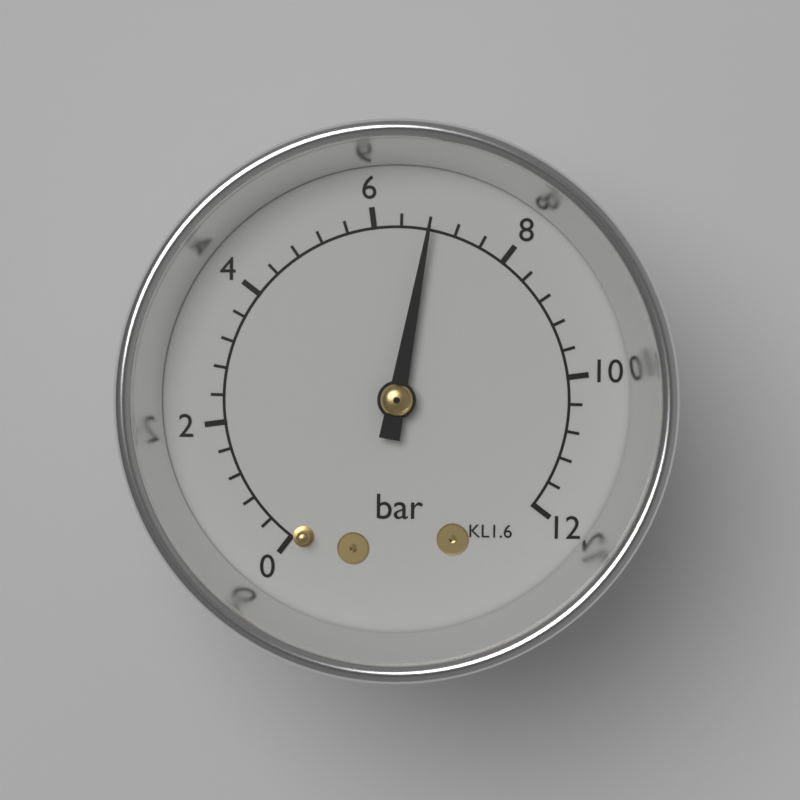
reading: 6.8 bar
